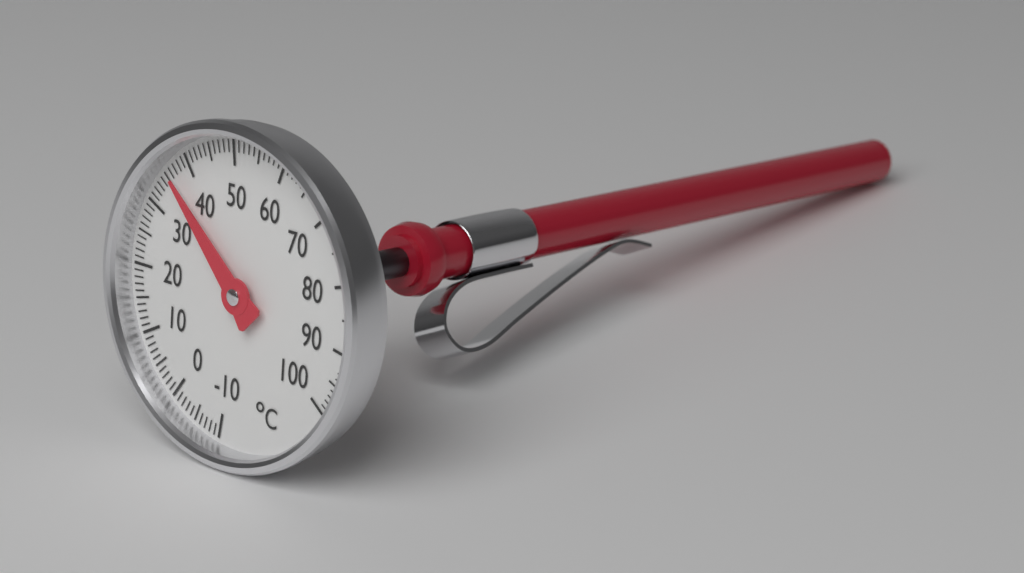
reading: 36 °C
